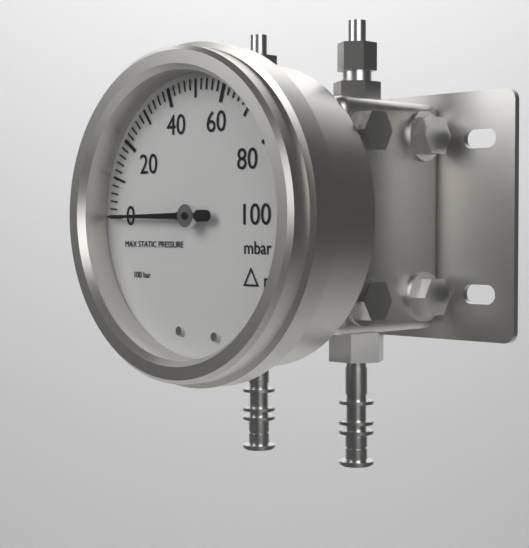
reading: 0 mbar
